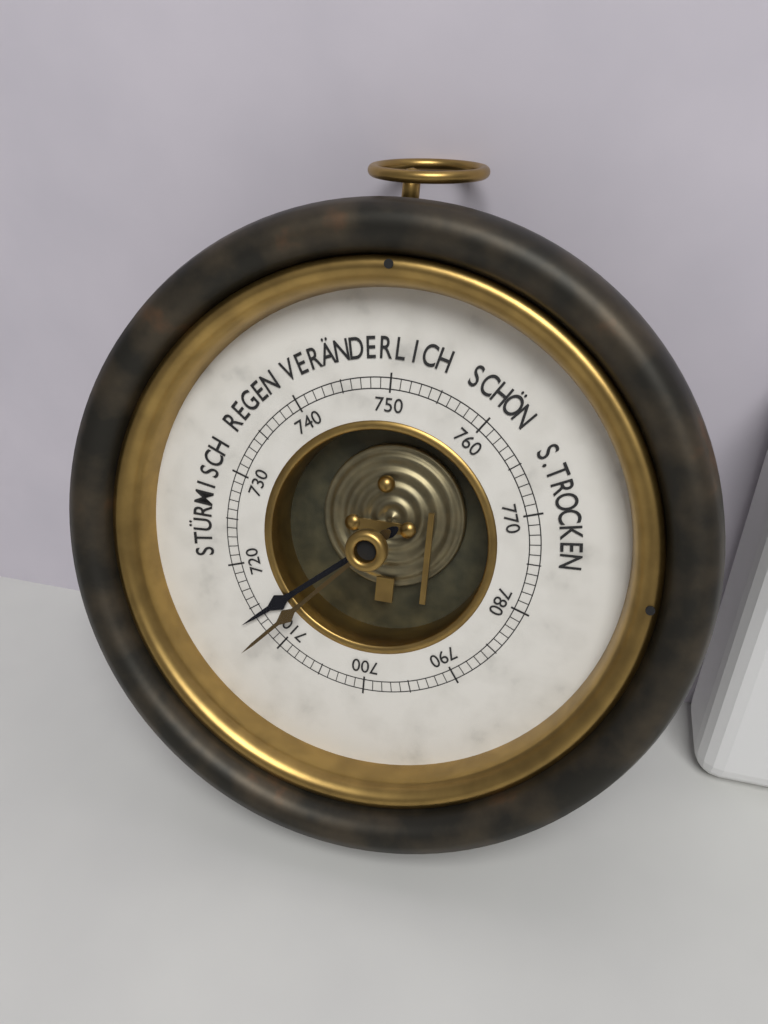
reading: 714 mmHg
